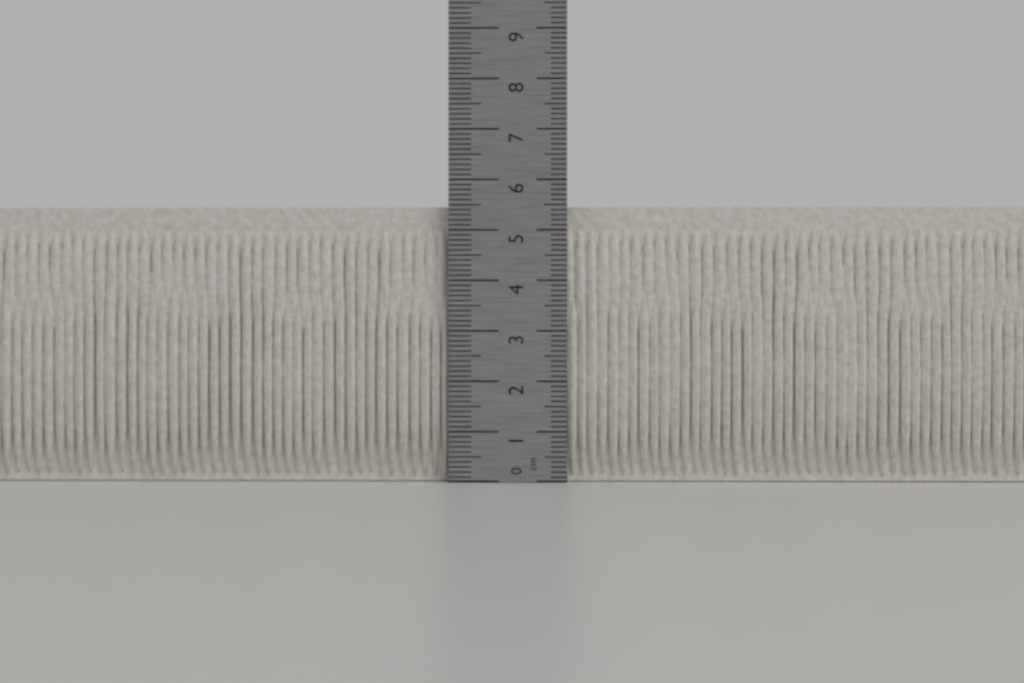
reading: 5.5 cm
